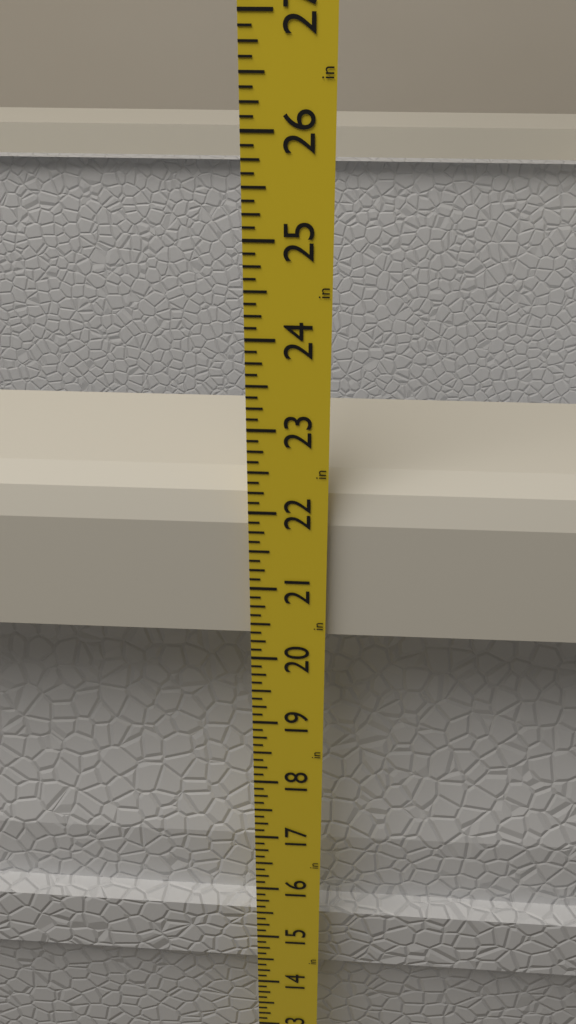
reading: 22.250 in
